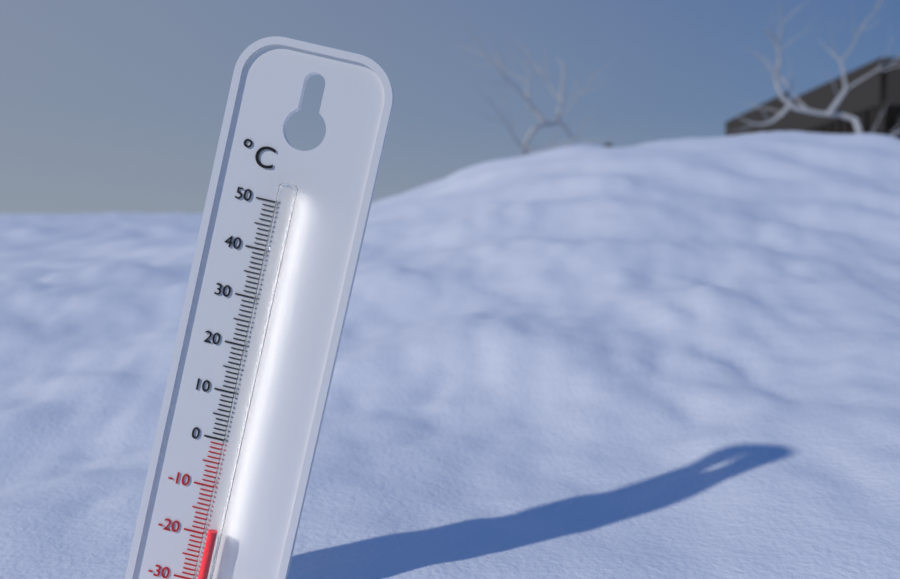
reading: -18 °C
